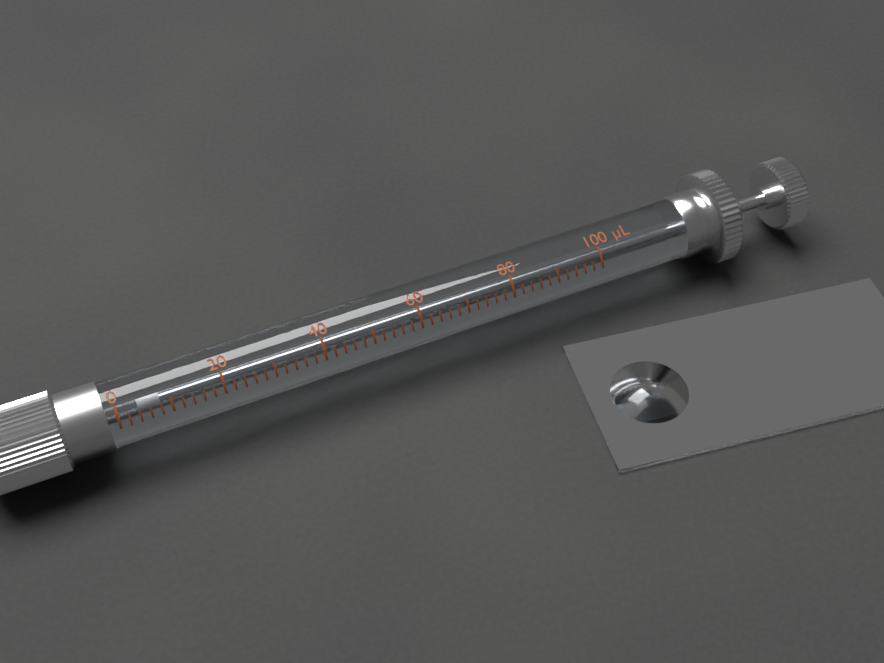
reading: 4 µL
